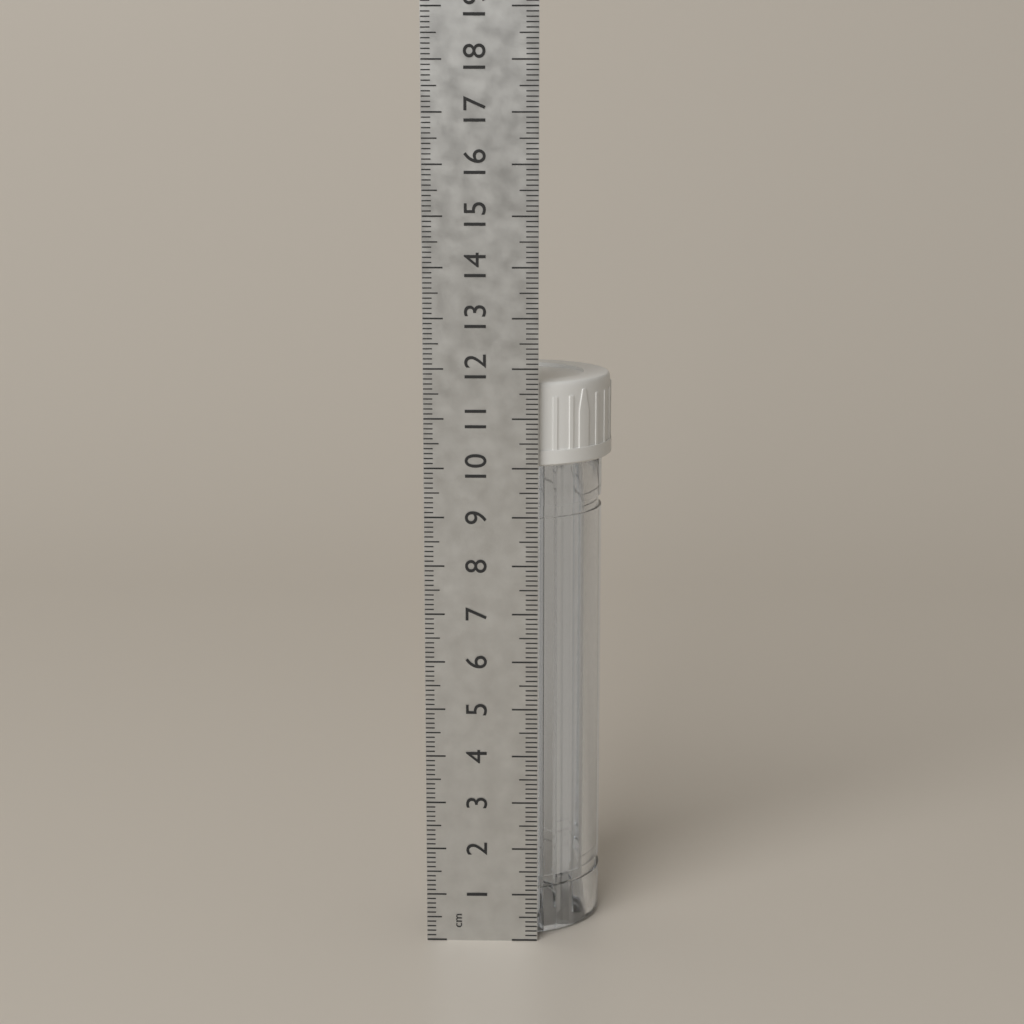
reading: 11.7 cm
